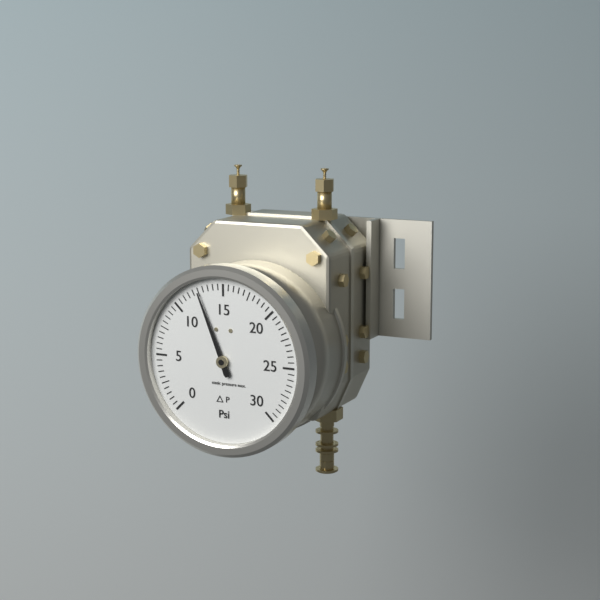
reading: 12.5 psi
